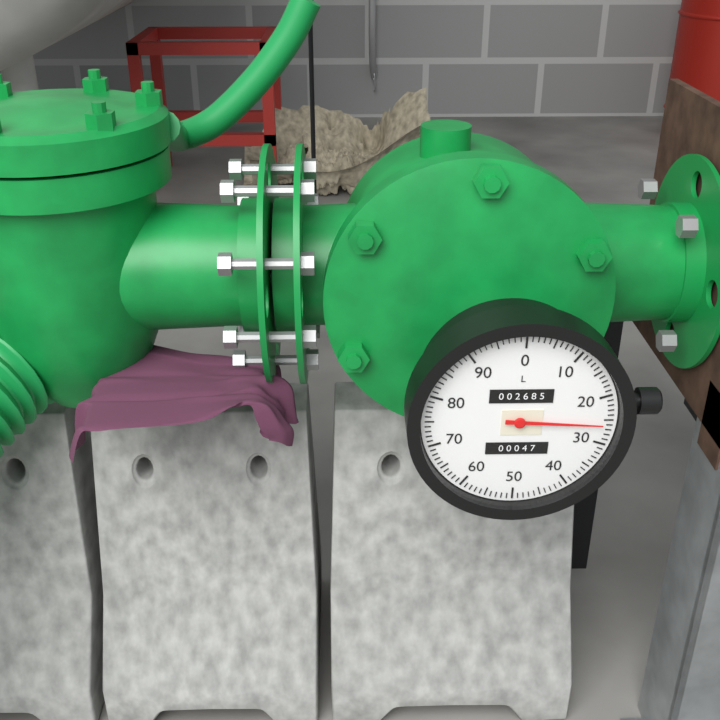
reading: 26 L
